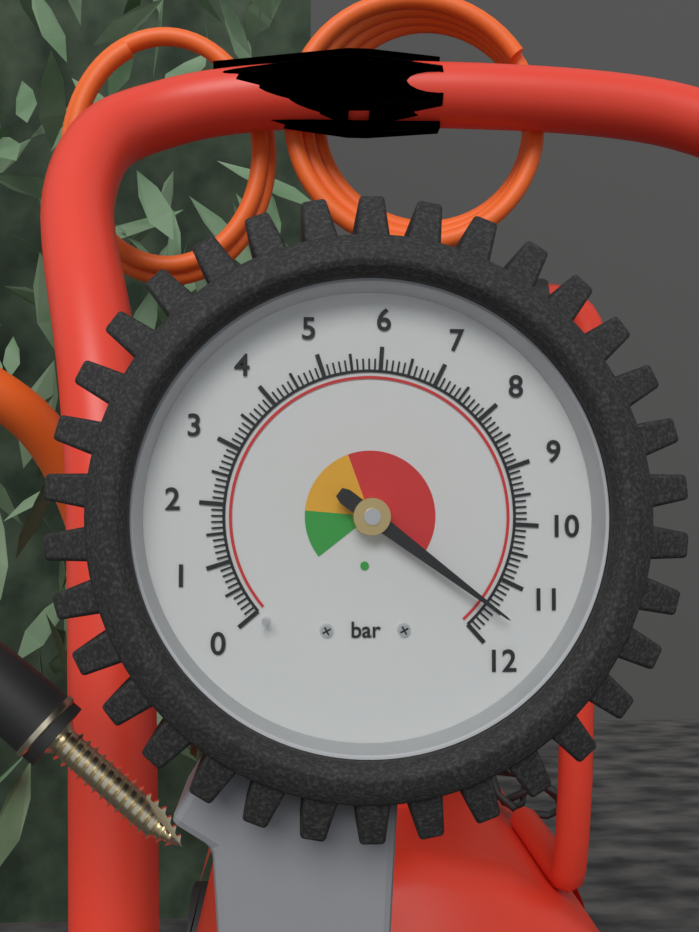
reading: 11.5 bar
